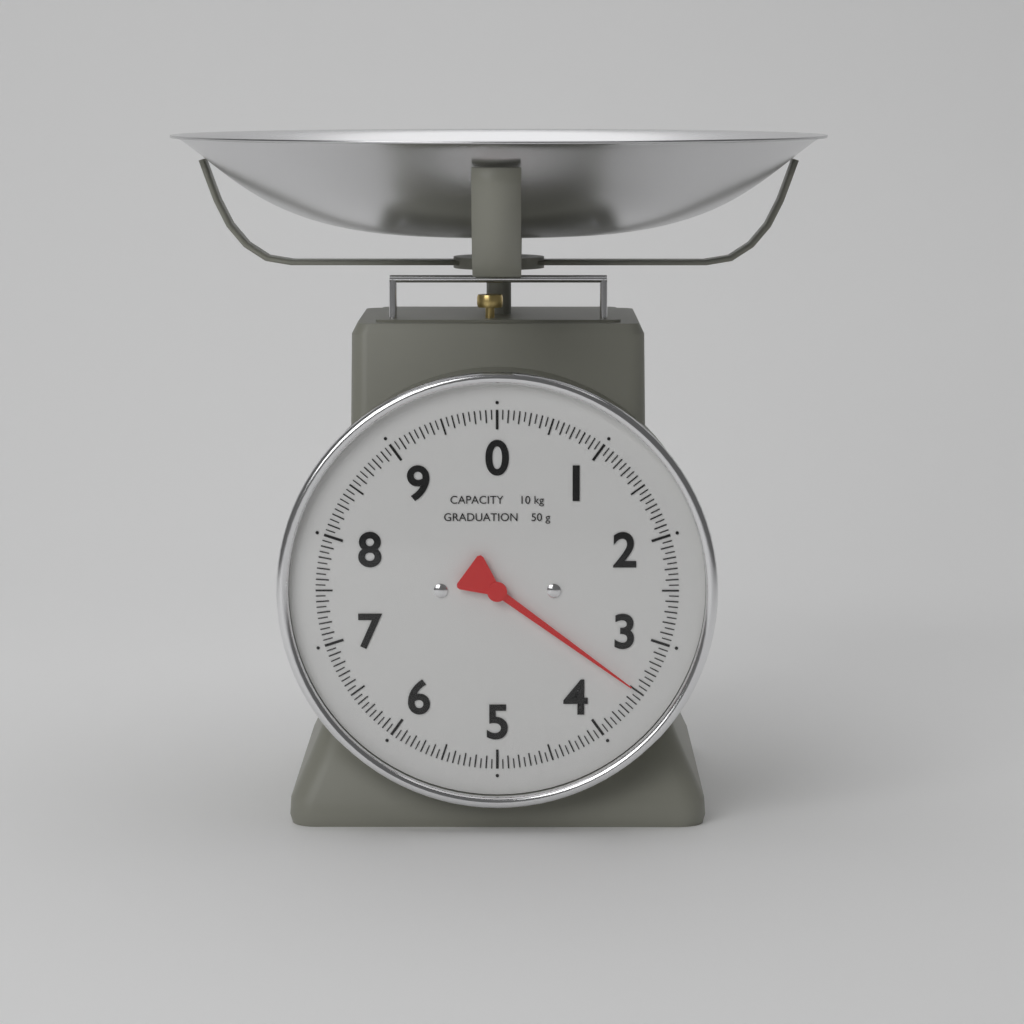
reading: 3.50 kg
